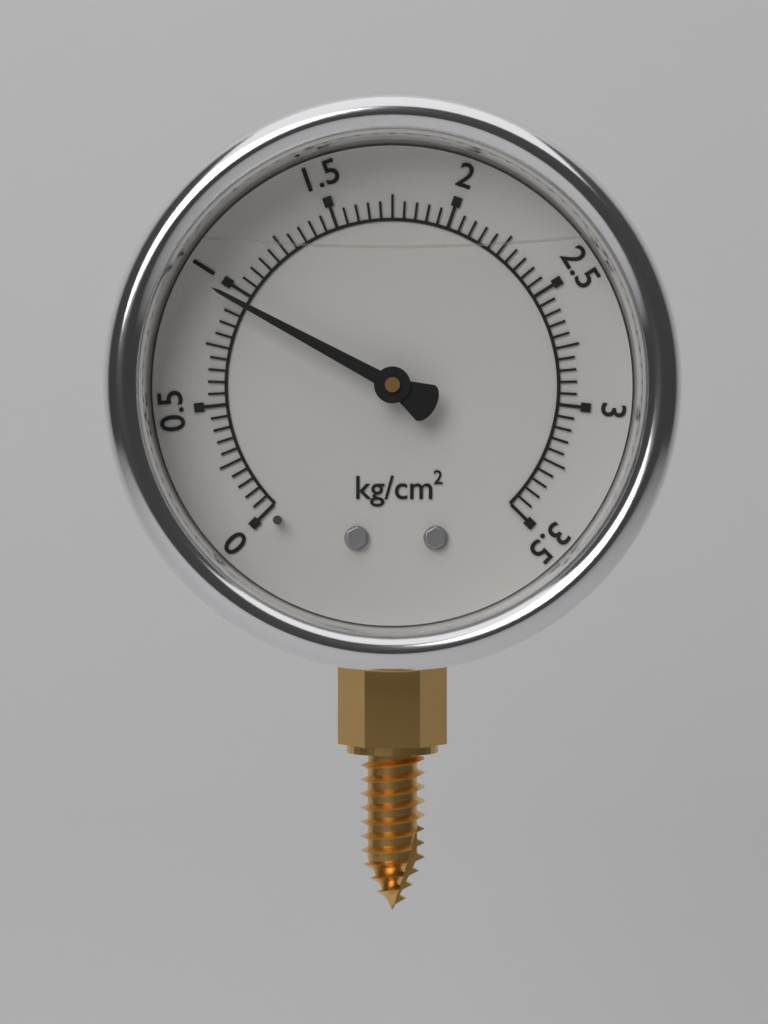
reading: 0.95 kg/cm²
